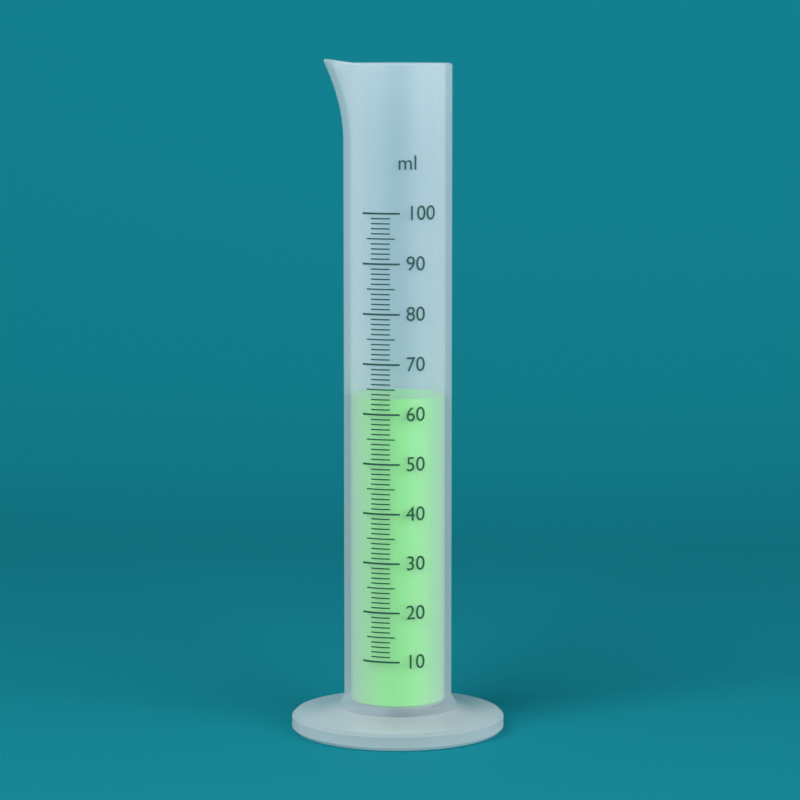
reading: 63 ml
